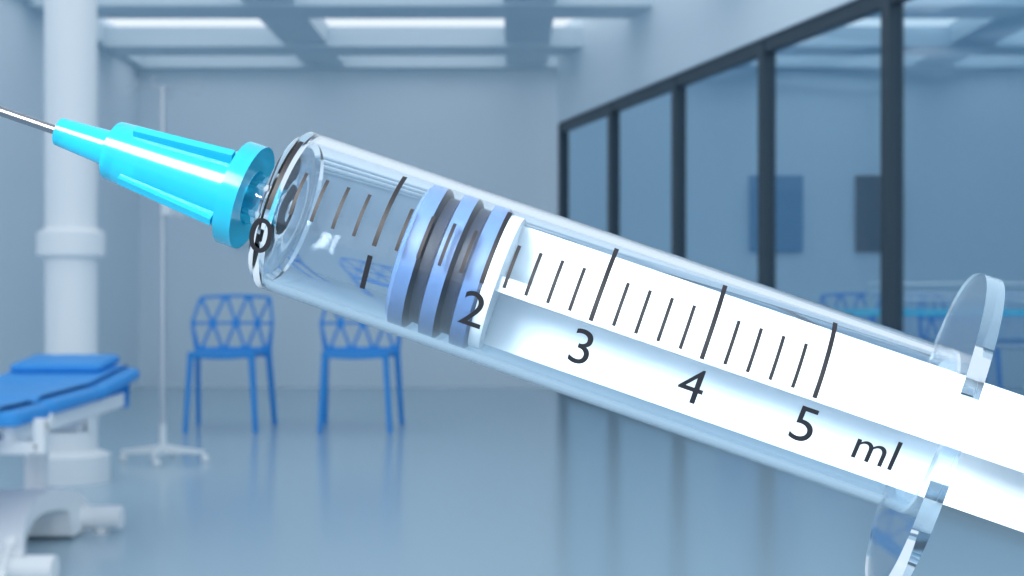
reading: 1.2 ml
